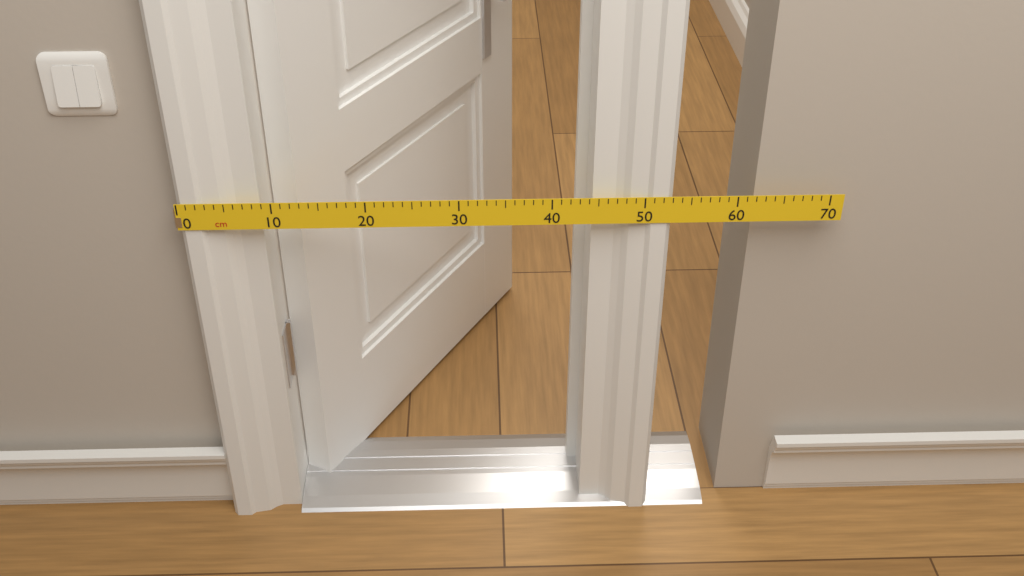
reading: 53 cm
